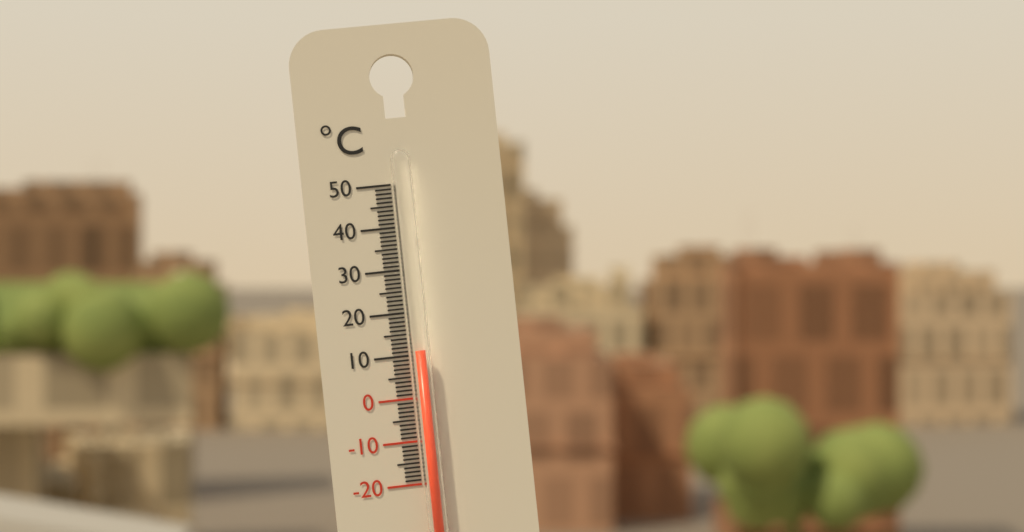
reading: 11 °C
